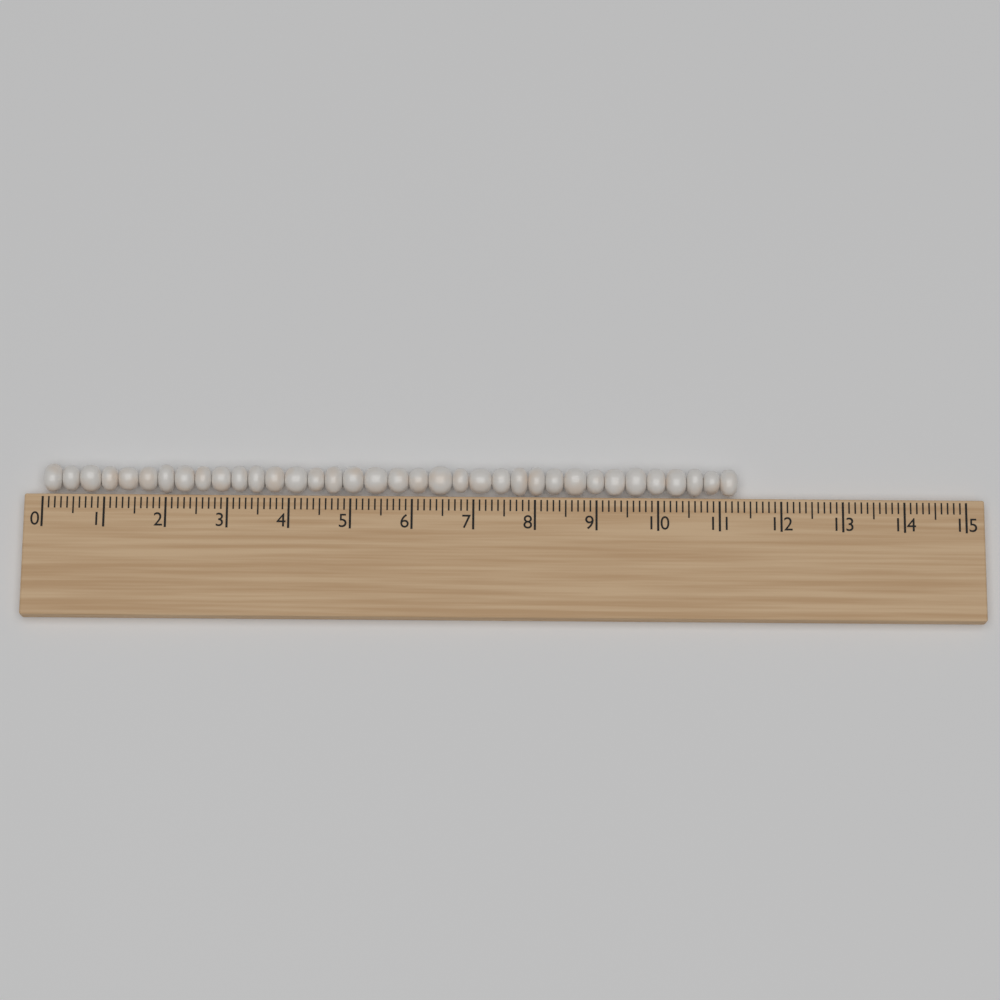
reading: 11.3 (no unit)
